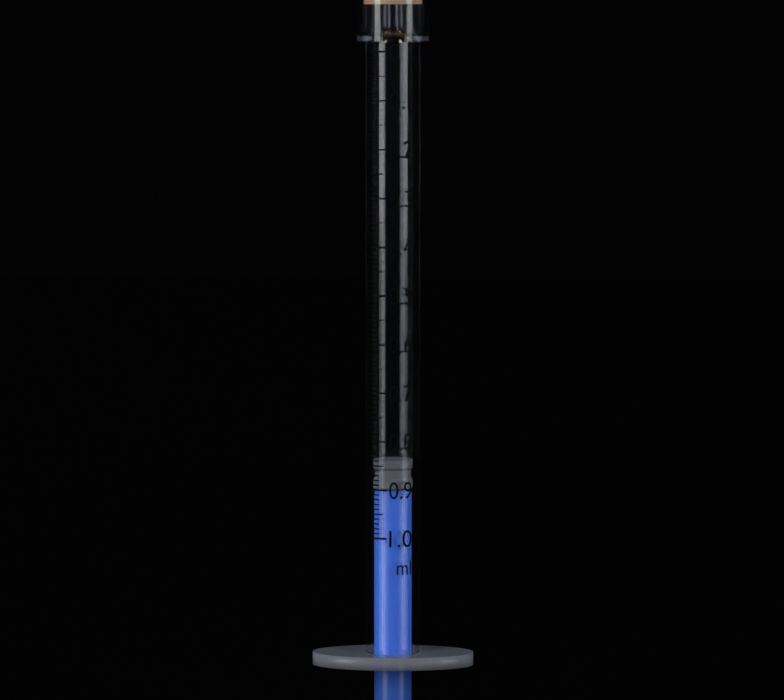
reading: 0.84 ml
